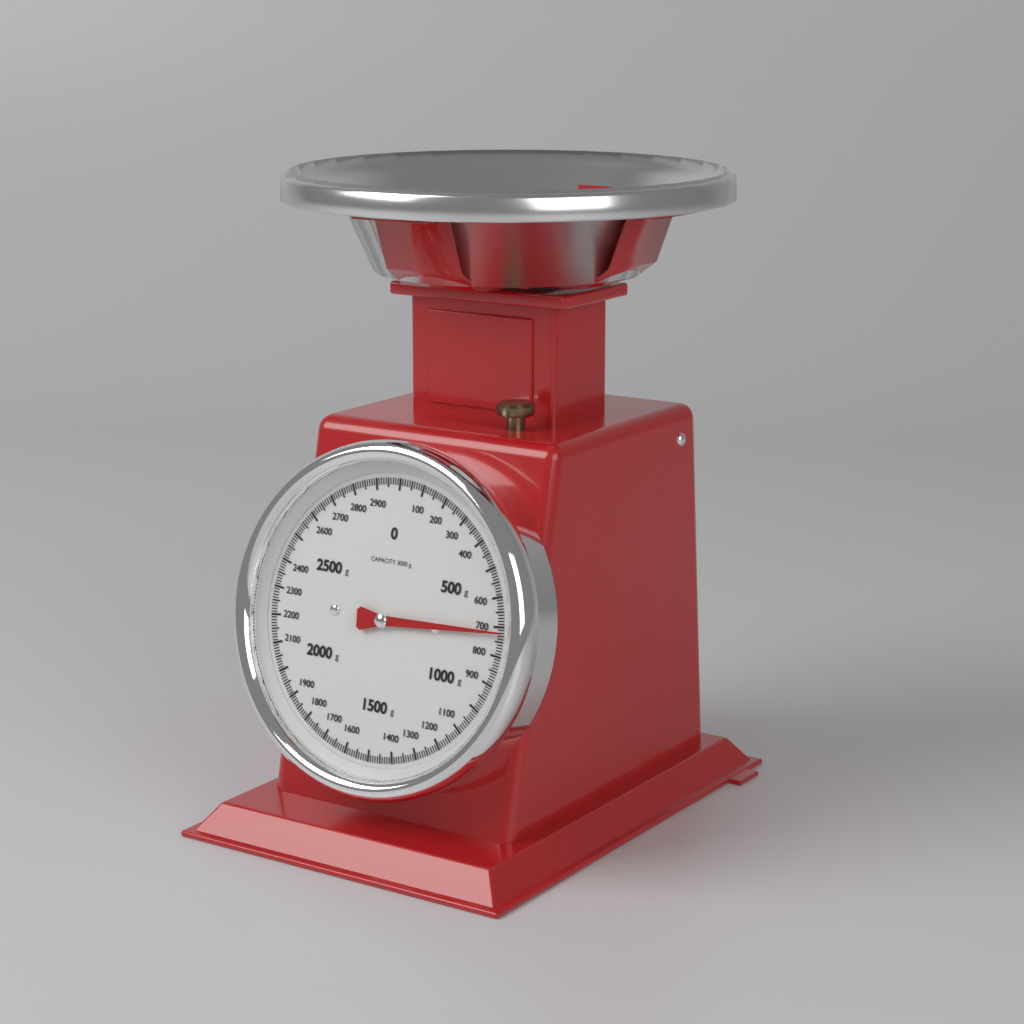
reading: 720 g
